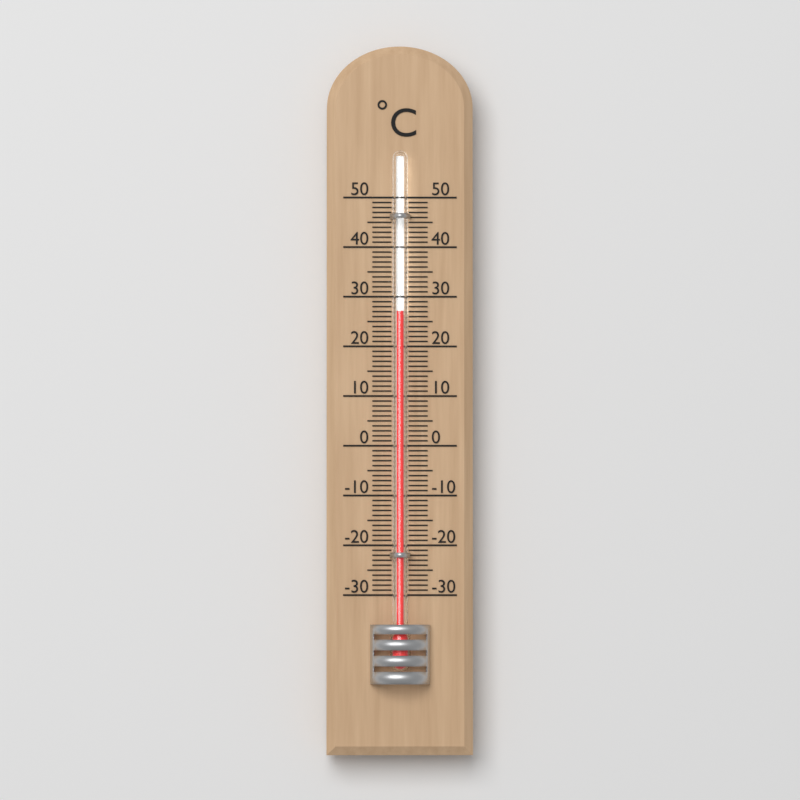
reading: 27 °C
